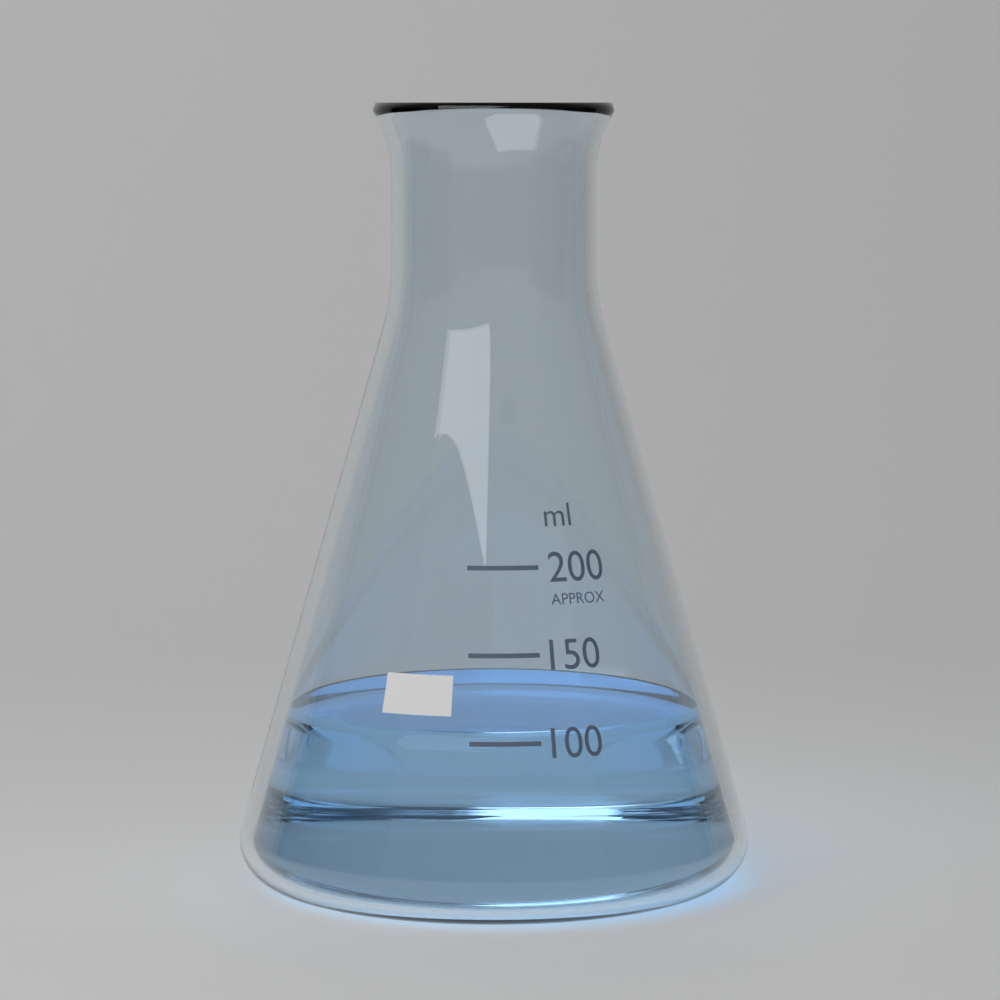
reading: 105 ml
